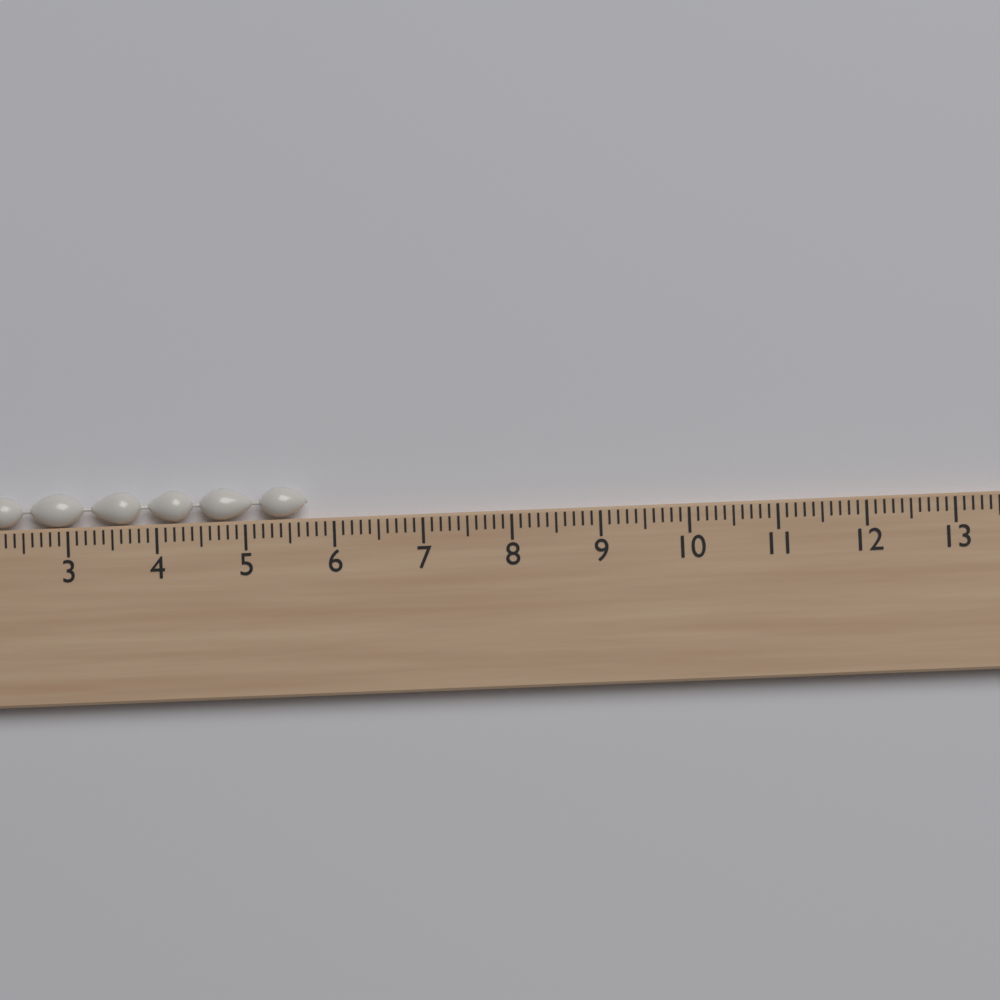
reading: 5.7 cm
